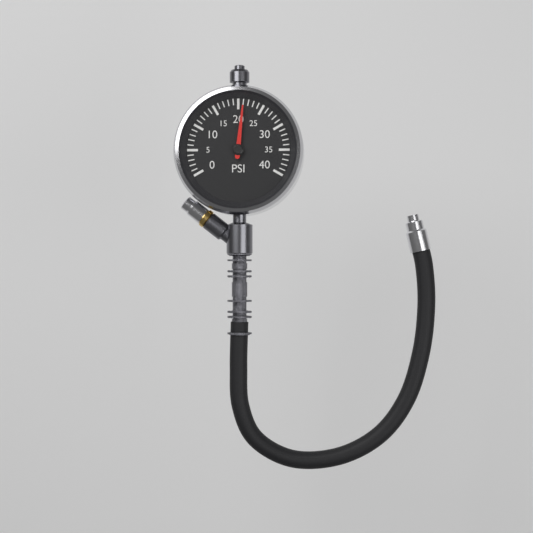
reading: 21 psi
